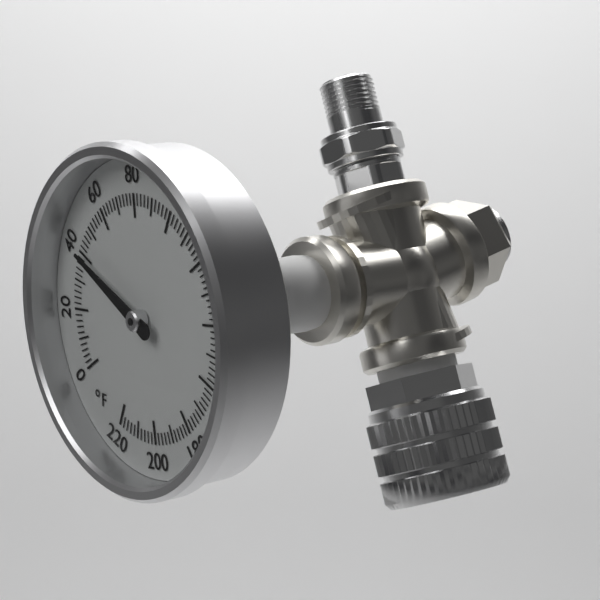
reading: 40 °F
